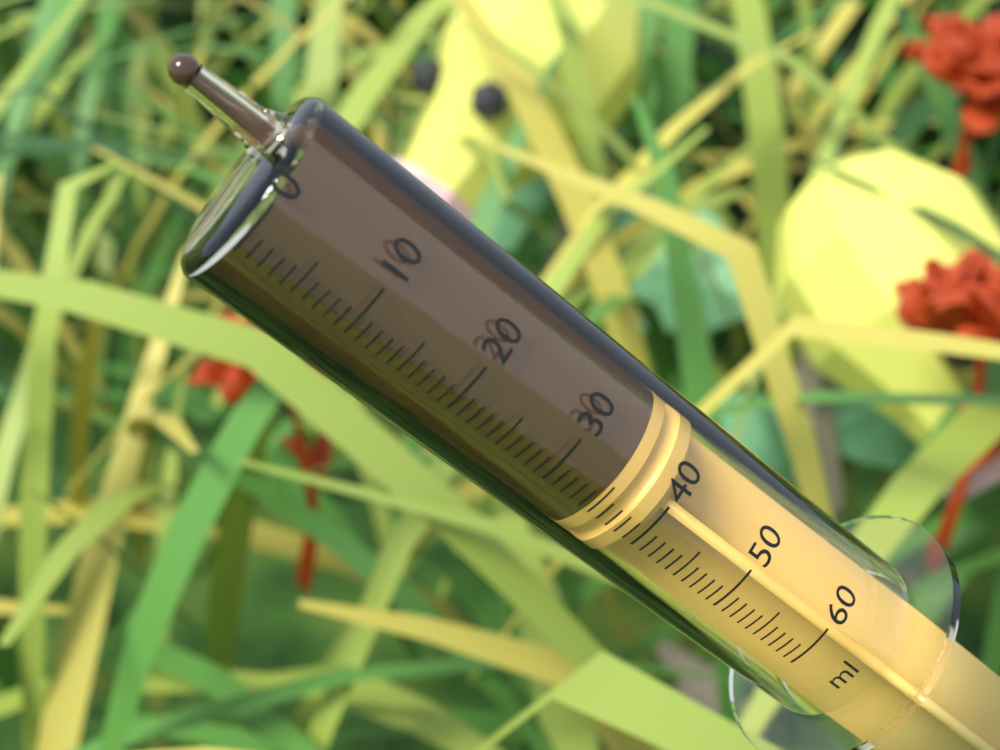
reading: 35 ml
